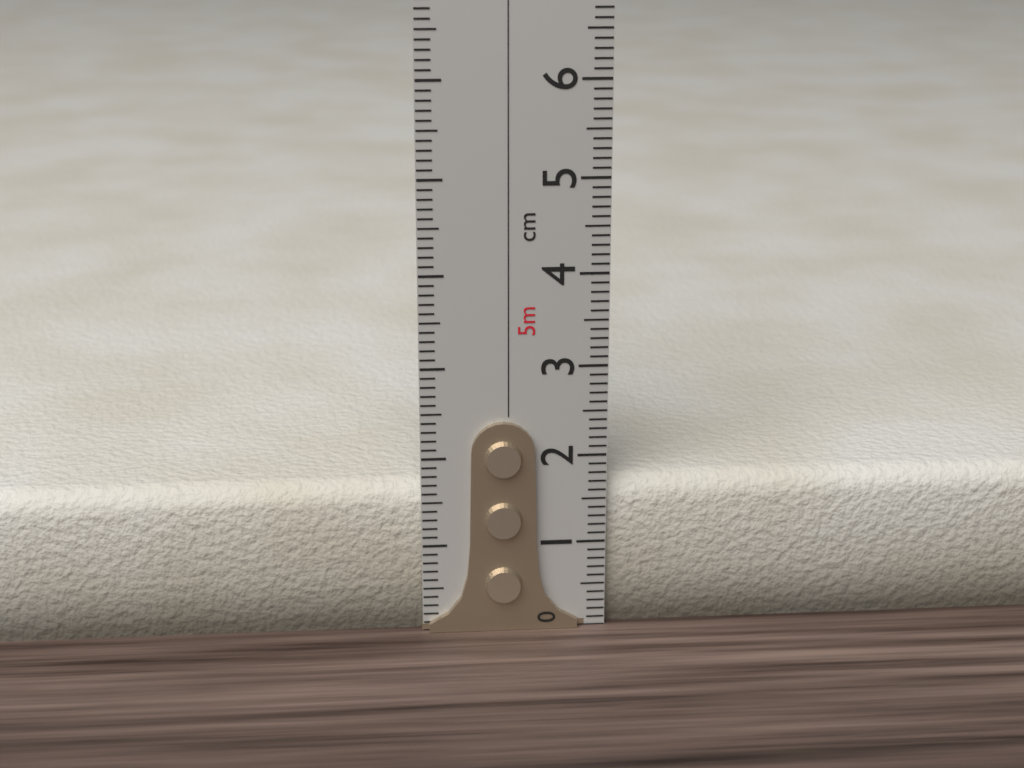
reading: 1.7 cm
